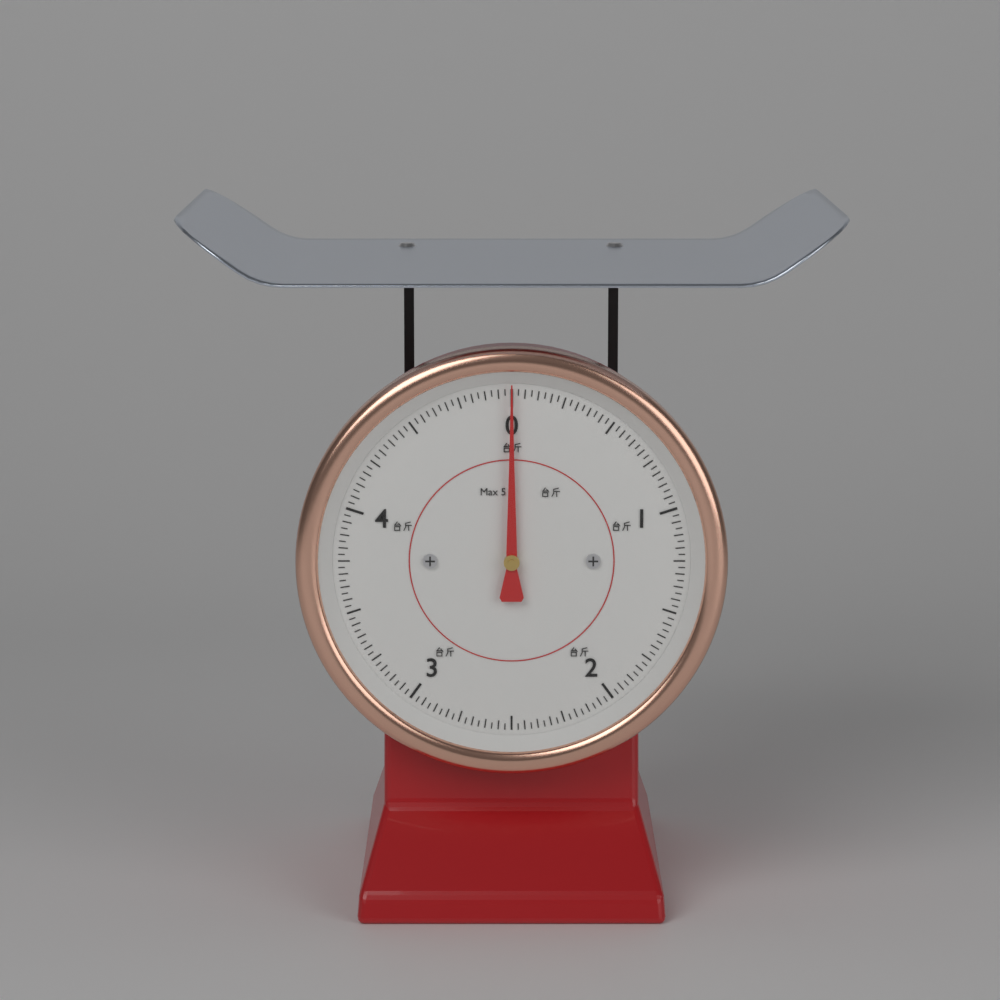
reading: 0.00000 台斤
